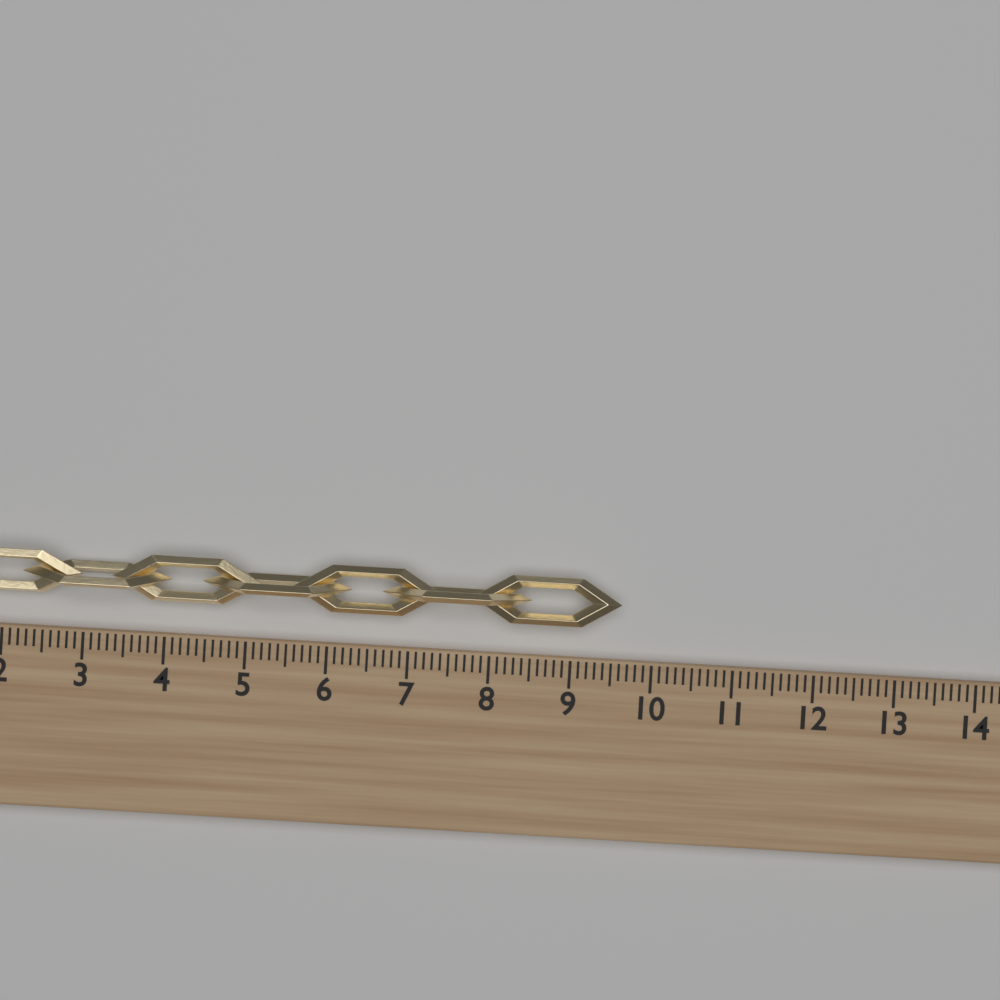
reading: 9.6 (no unit)
